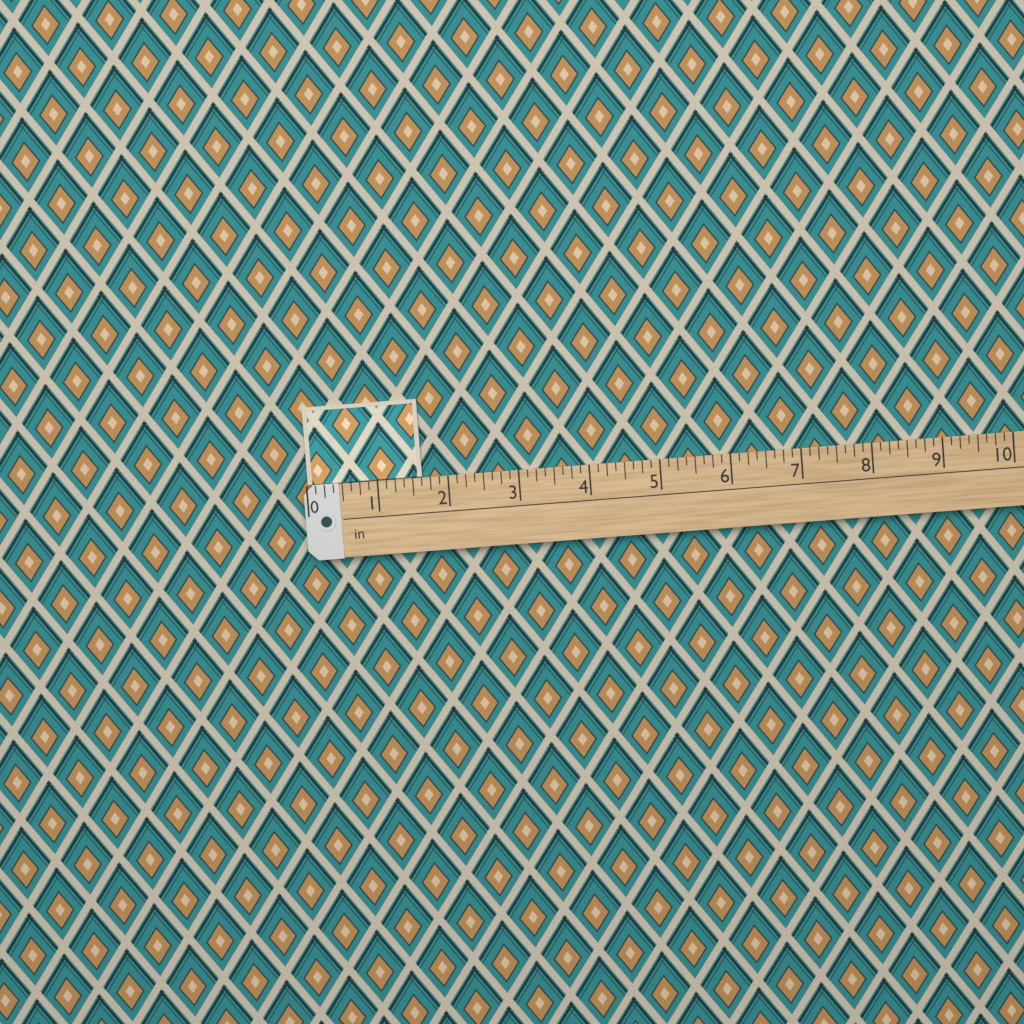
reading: 1.625 in
